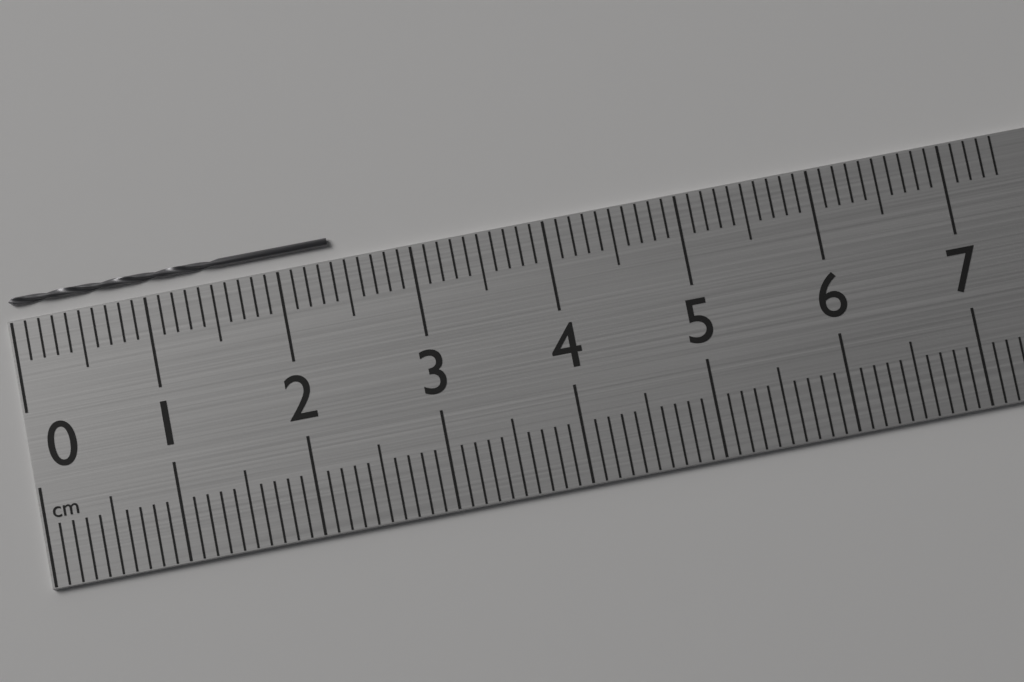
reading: 2.4 cm
